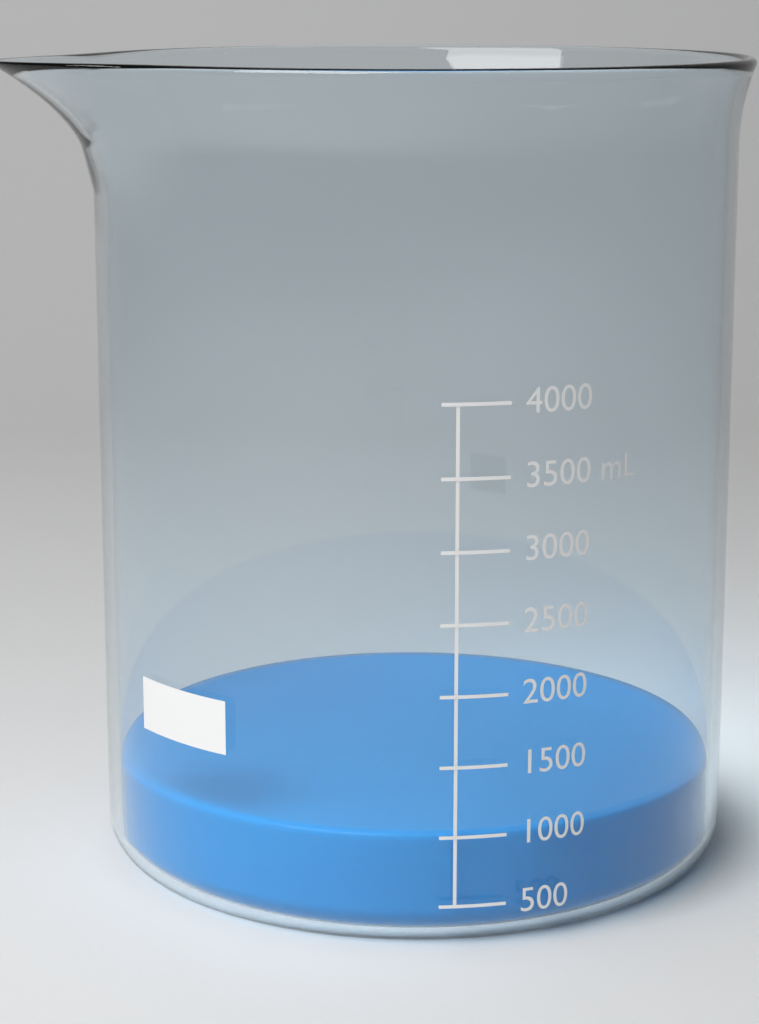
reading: 1000 mL
